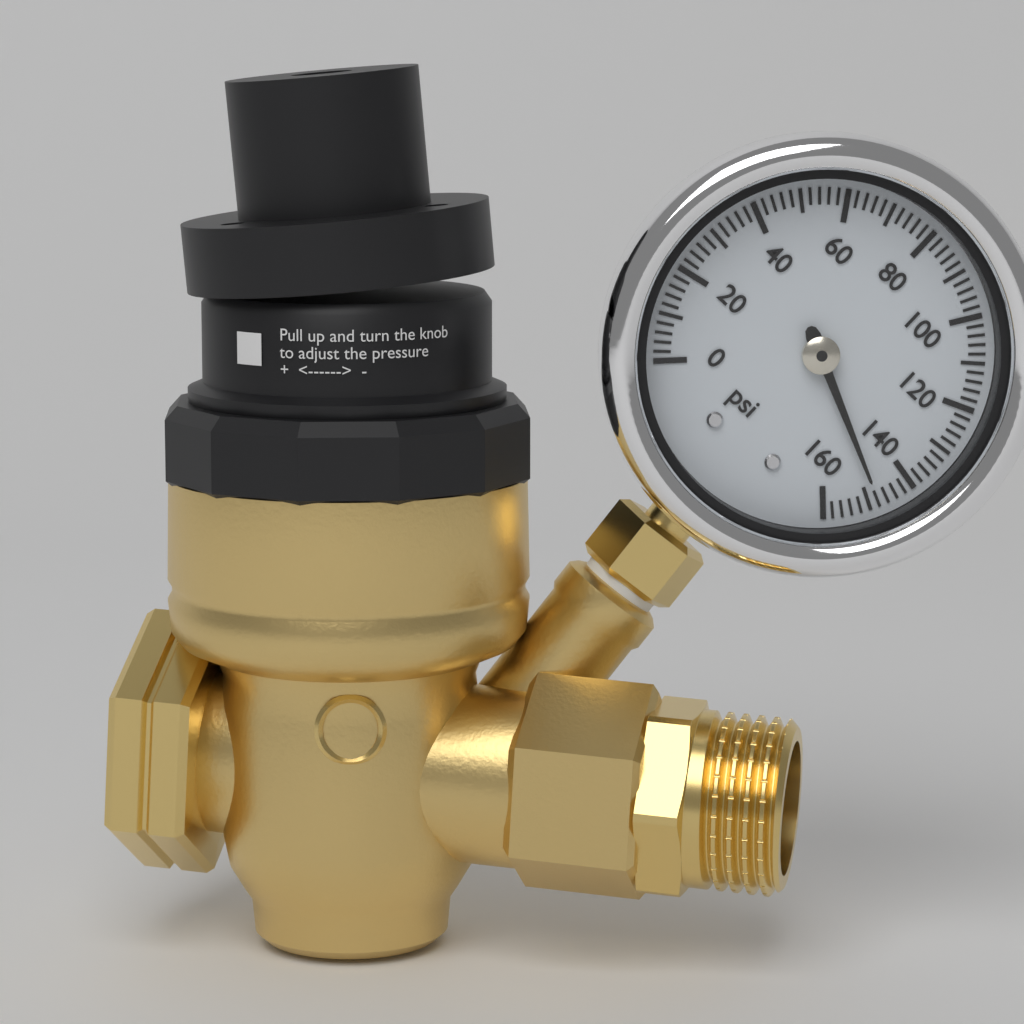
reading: 148 psi
